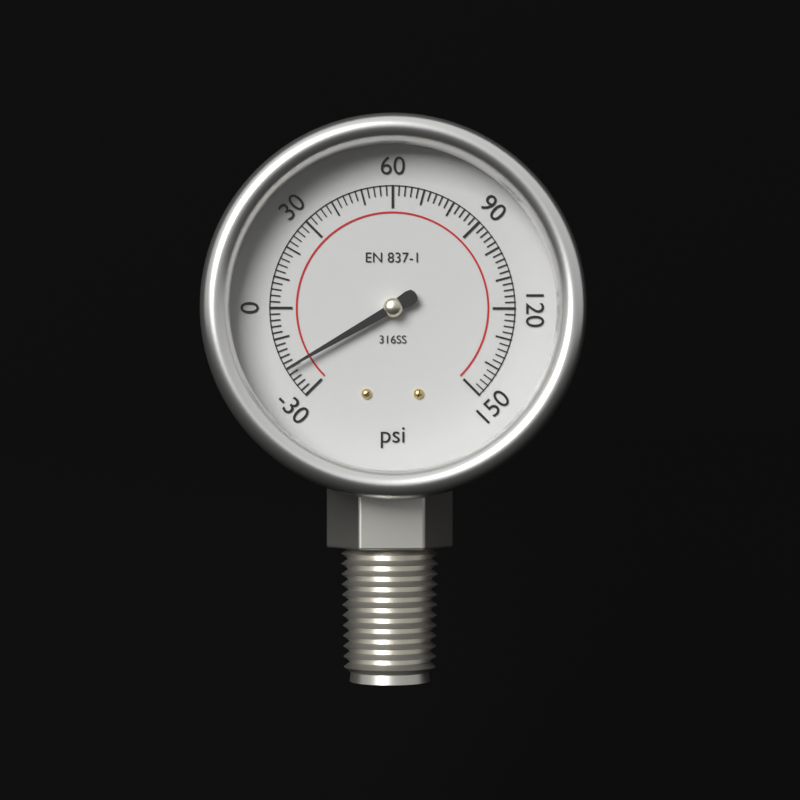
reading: -20 psi
